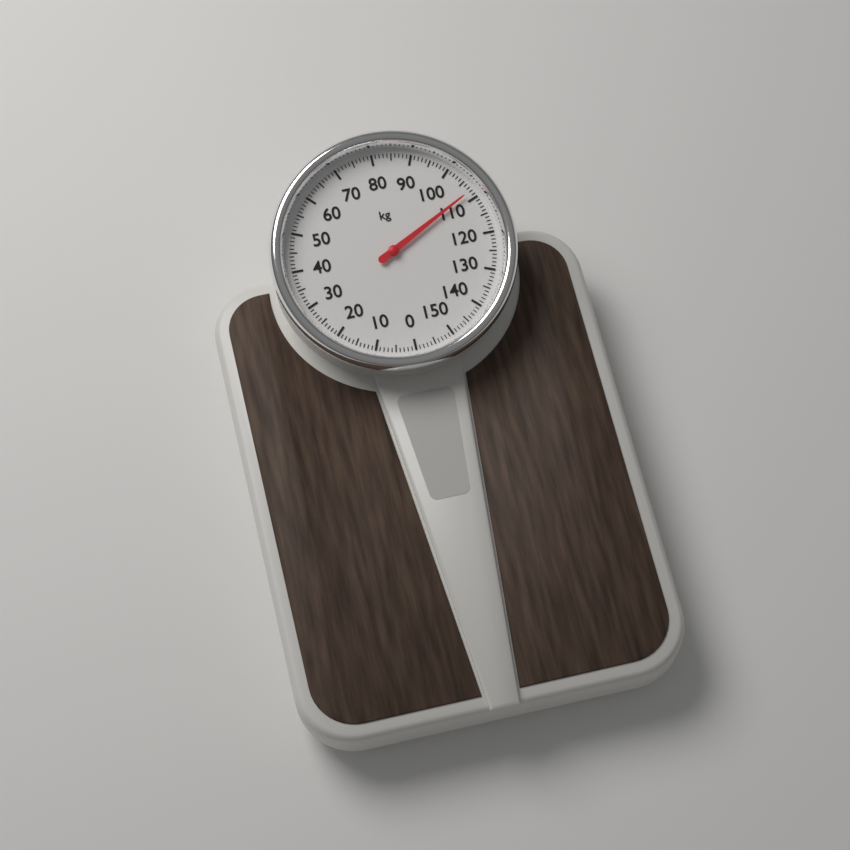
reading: 108 kg
